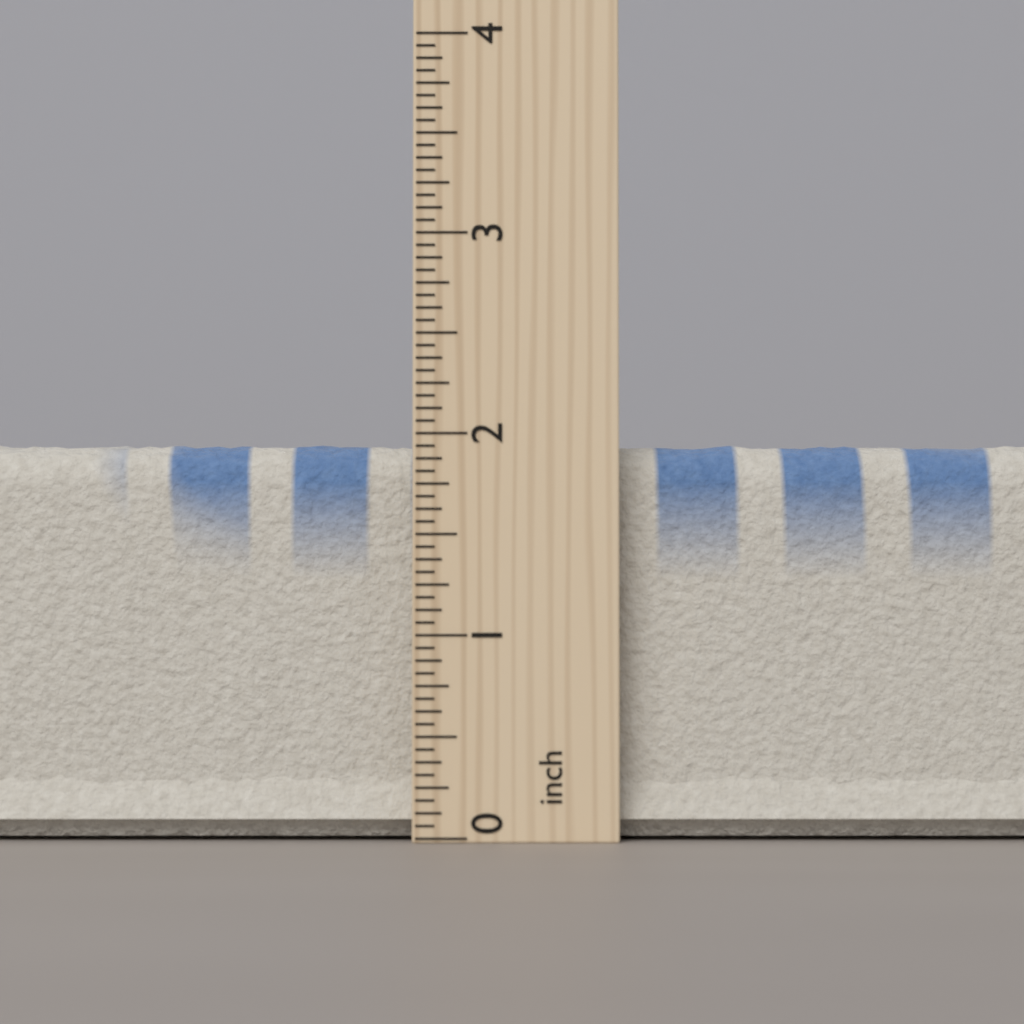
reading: 2.0625 inch
